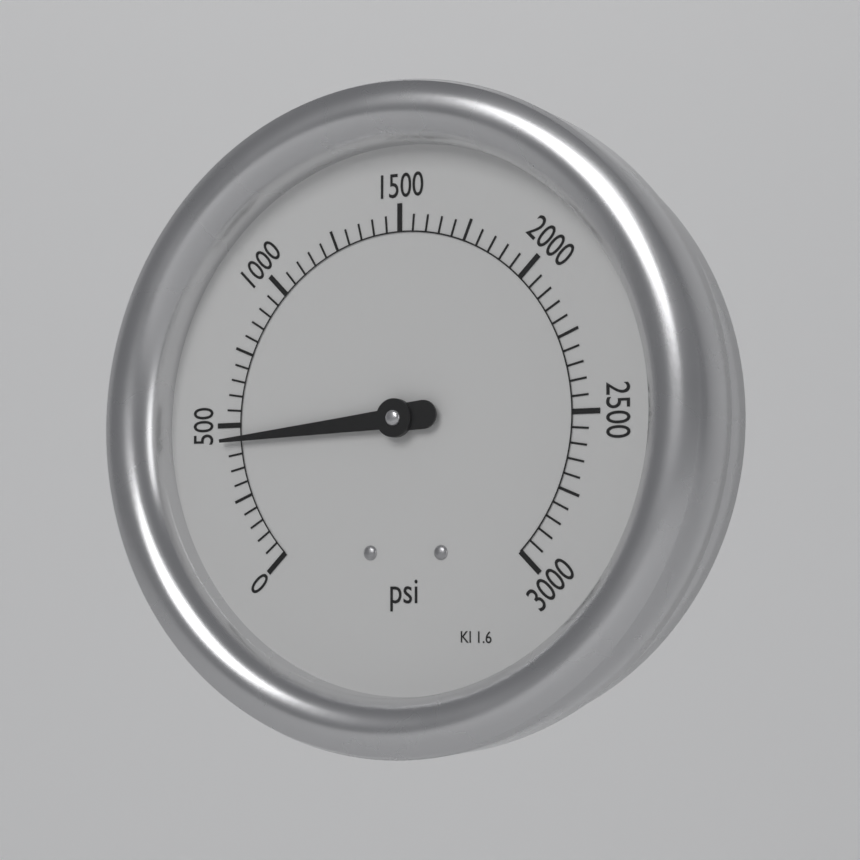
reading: 450 psi
